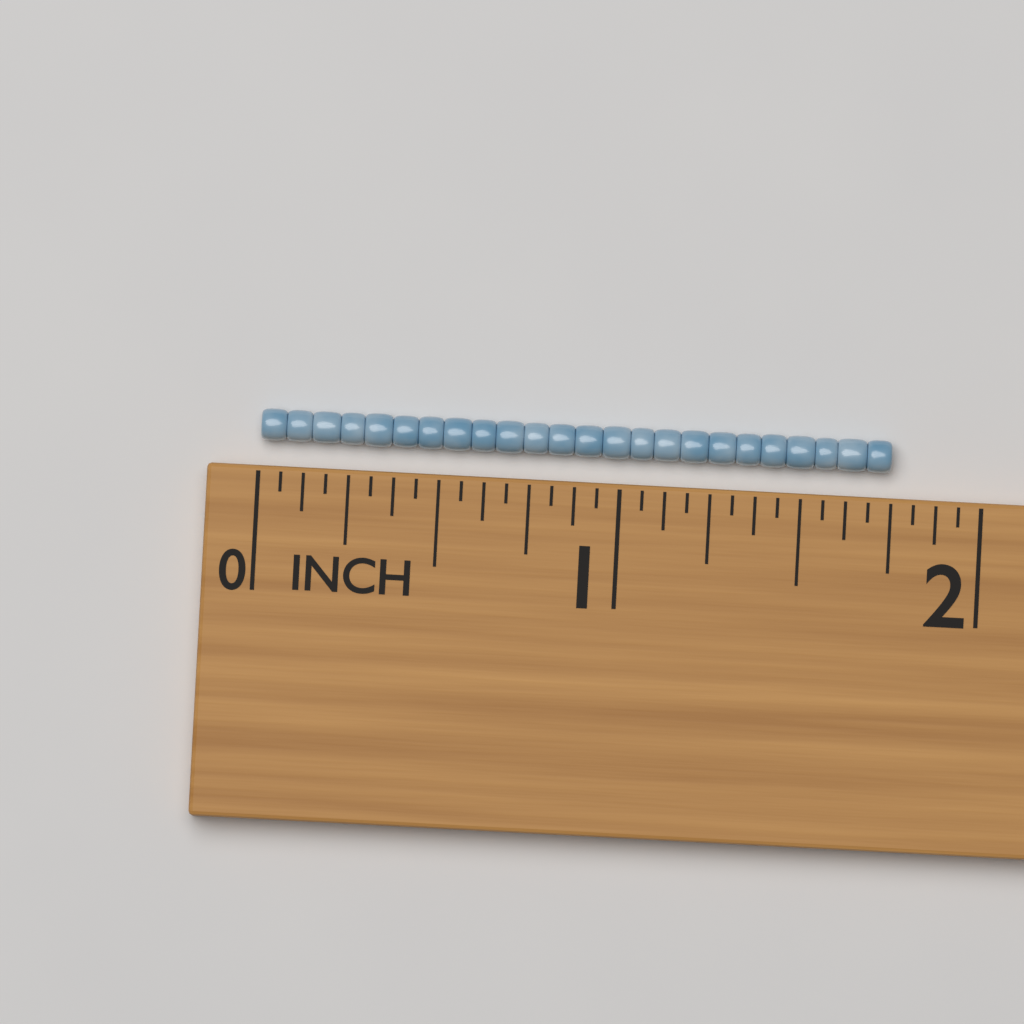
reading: 1.7500 in
